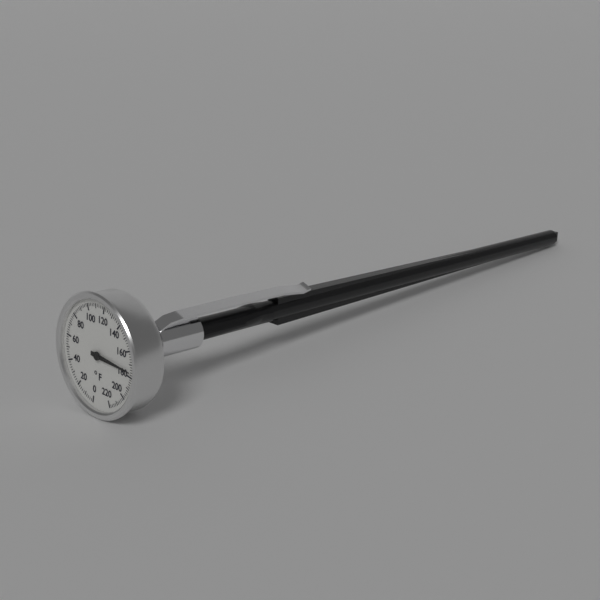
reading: 176 °F
